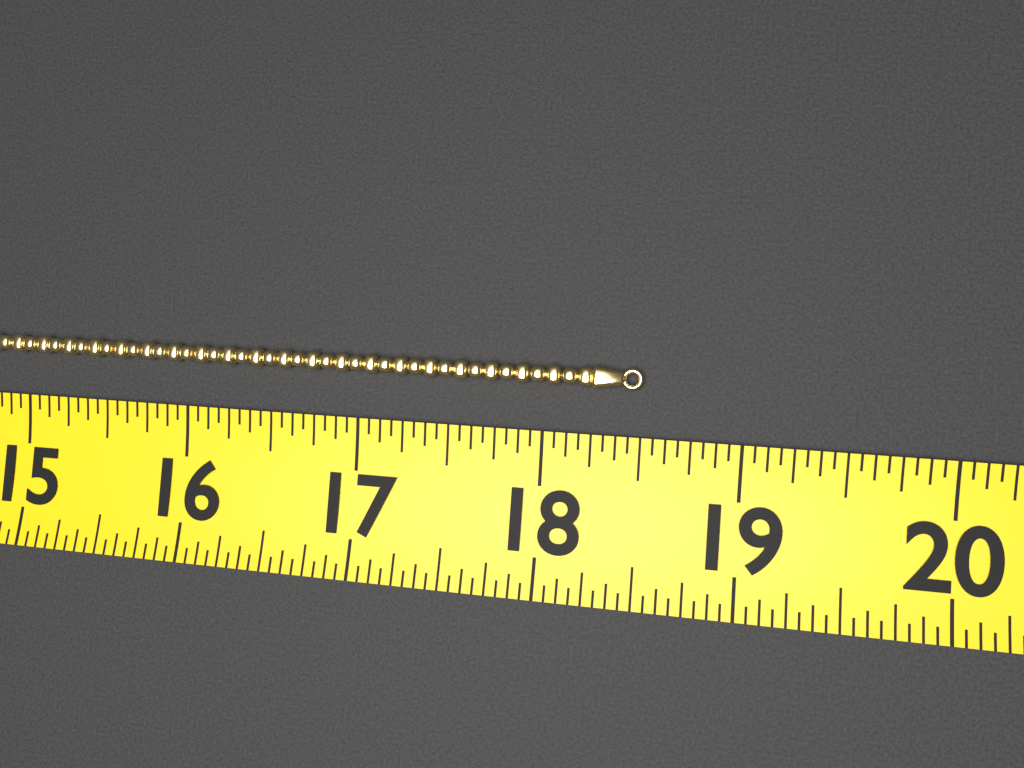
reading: 18.5000 (no unit)
